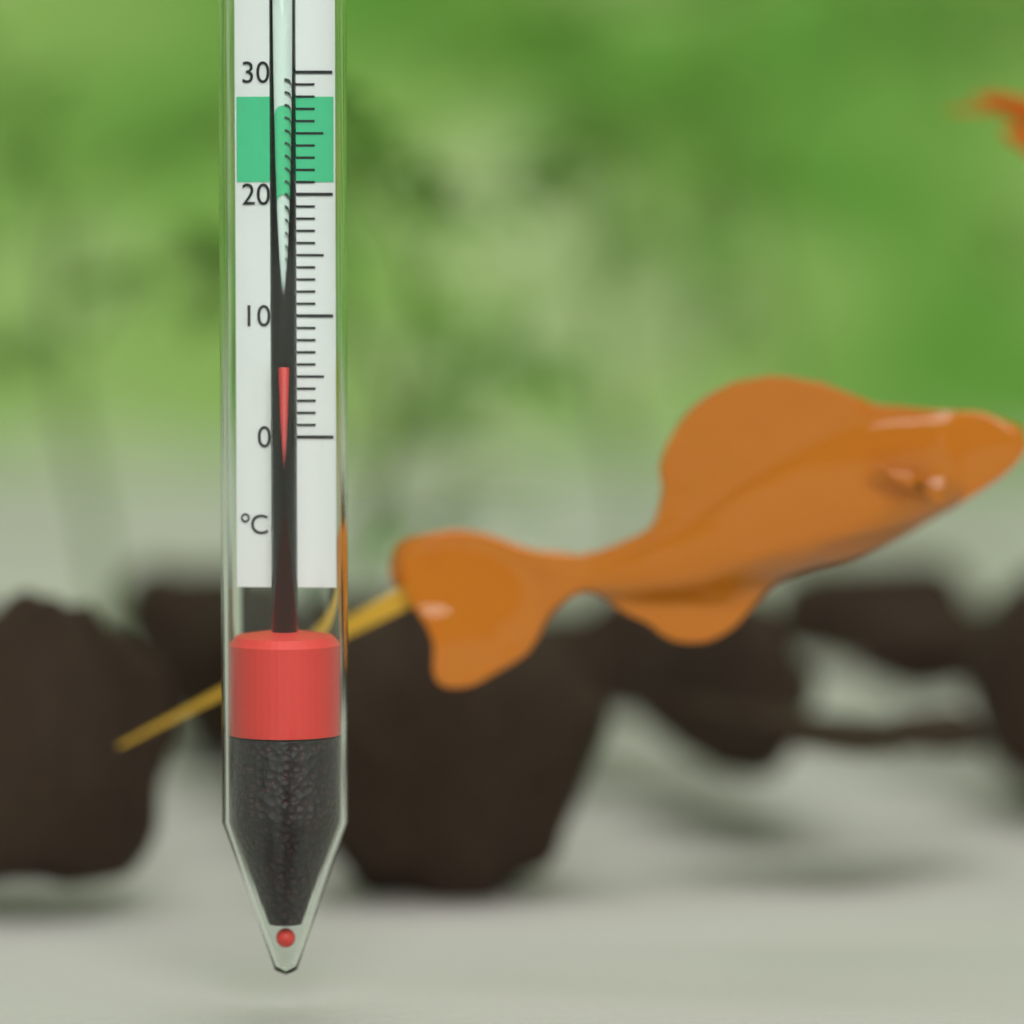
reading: 6 °C
